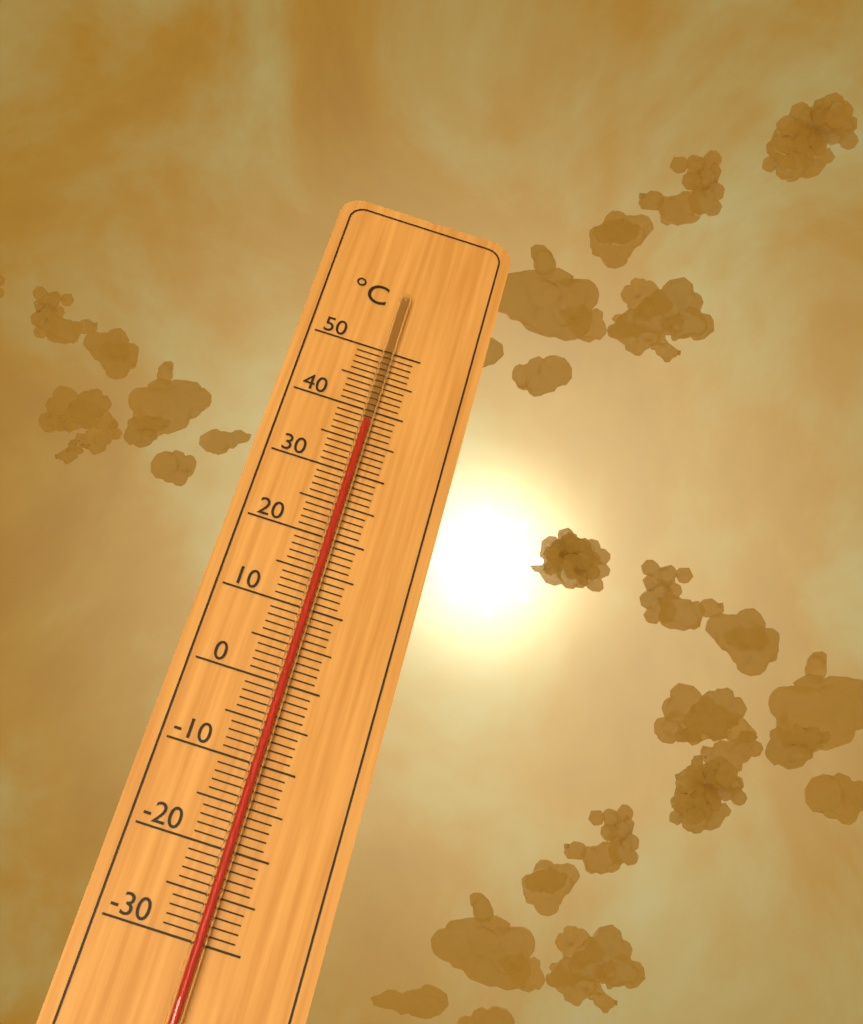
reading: 38 °C
